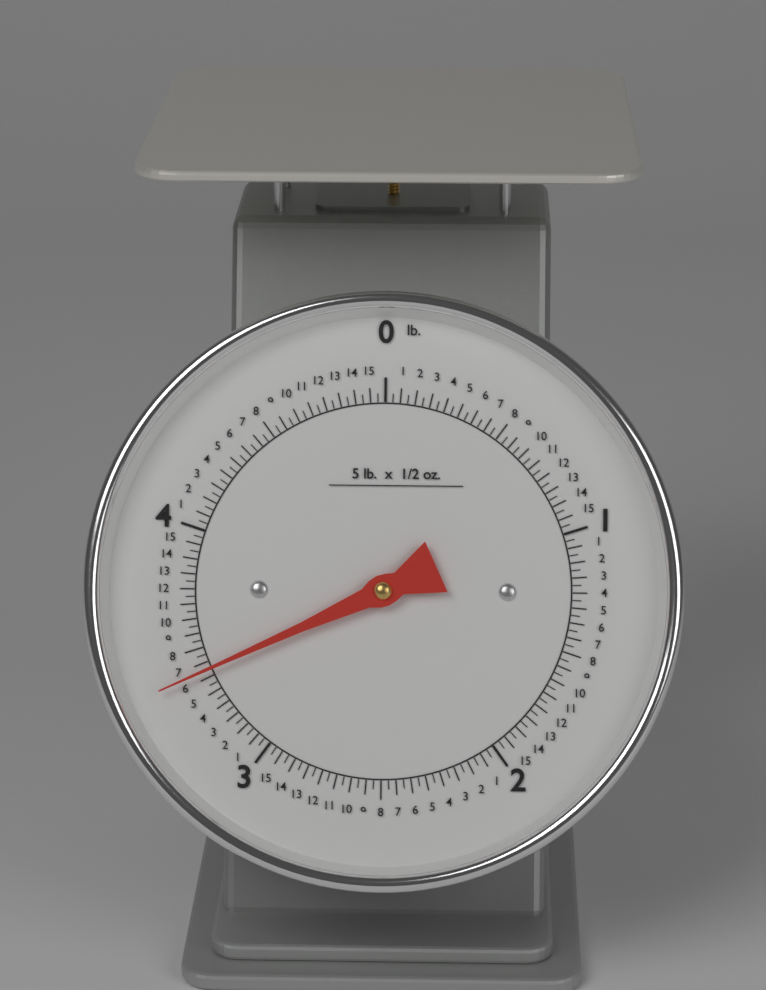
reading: 3.40625 lb
